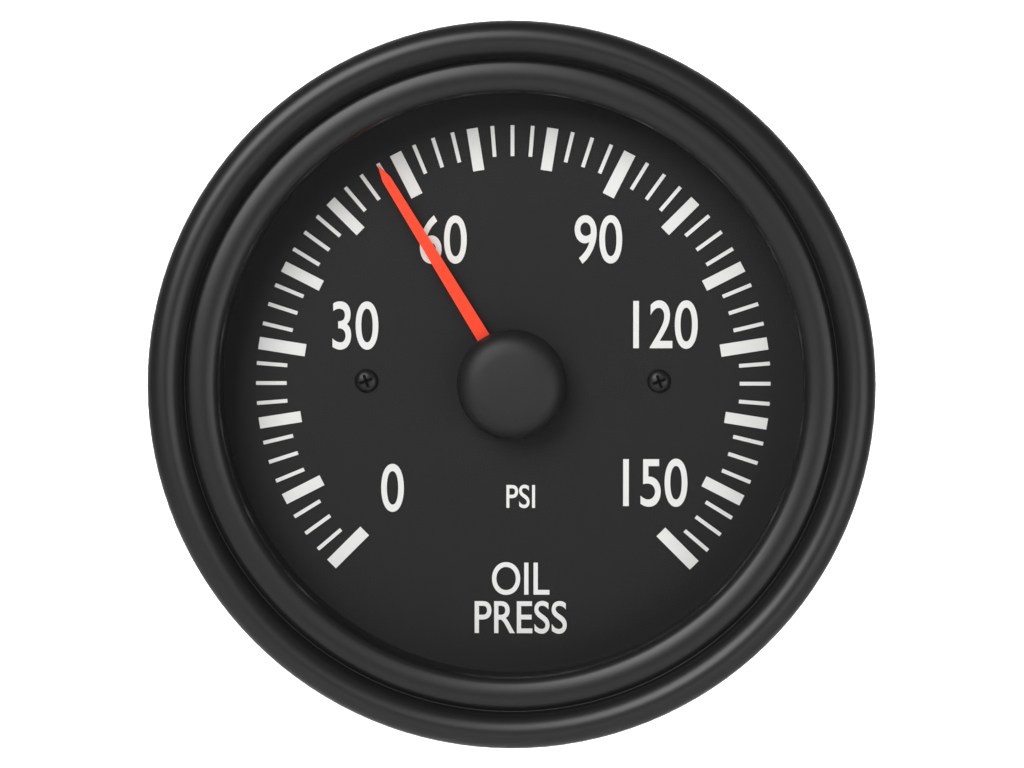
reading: 57.5 psi
